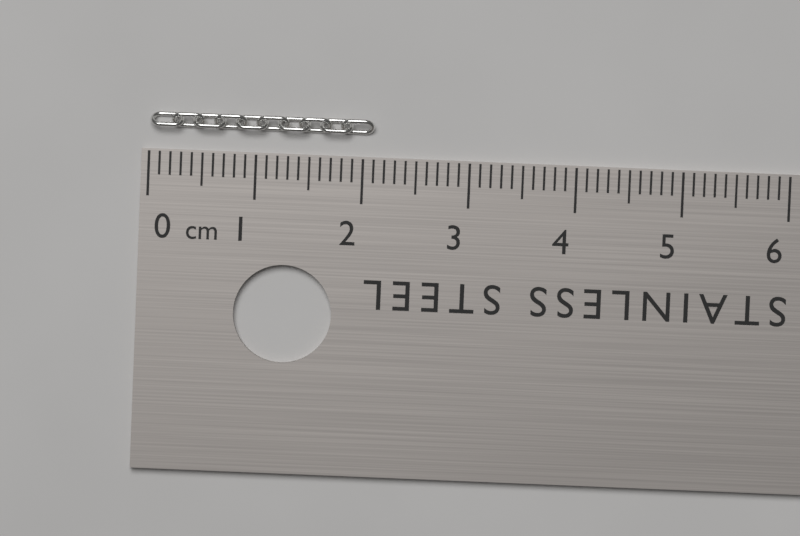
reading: 2.1 cm
